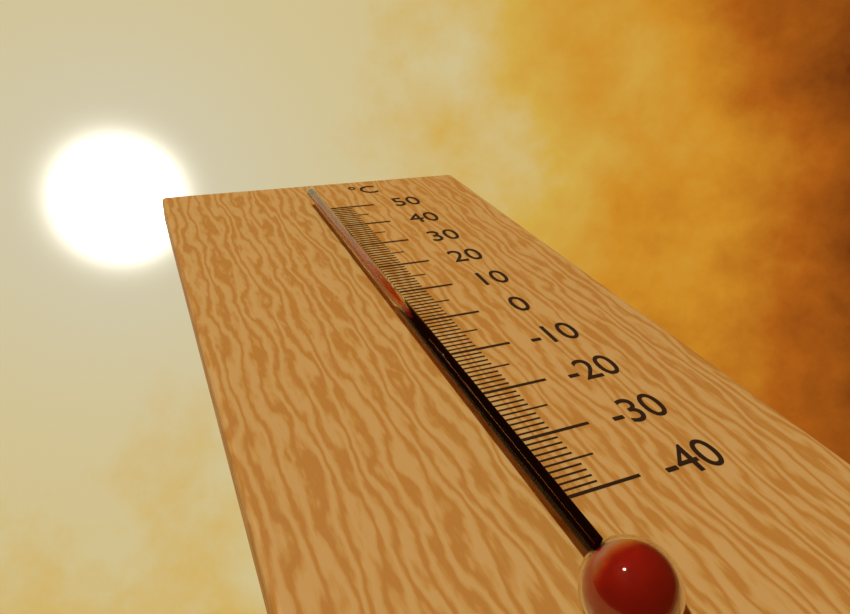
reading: 50 °C
